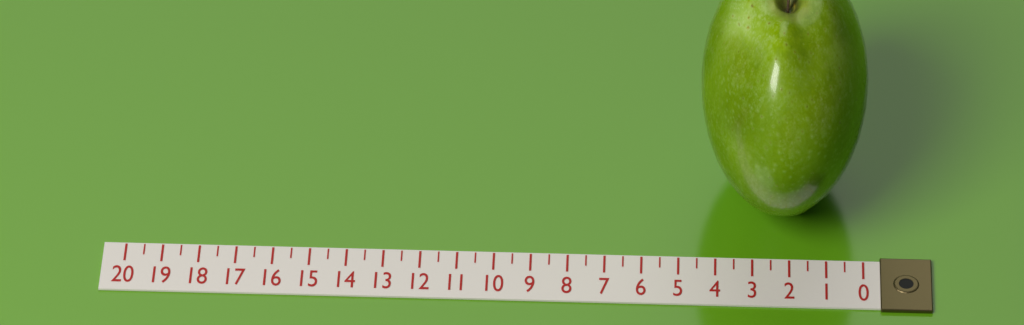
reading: 4.5 (no unit)
